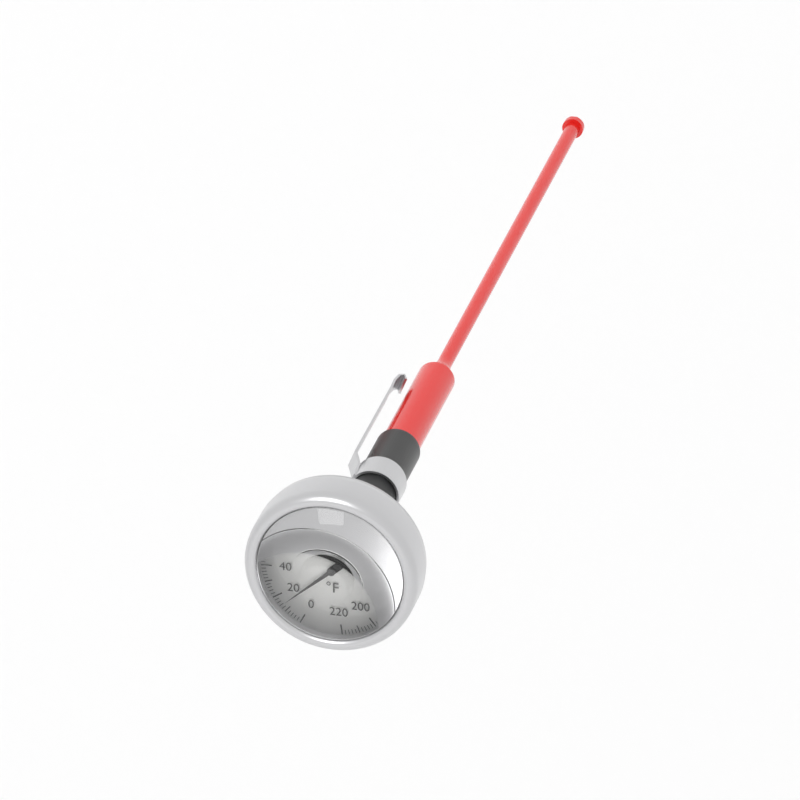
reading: 14 °F
